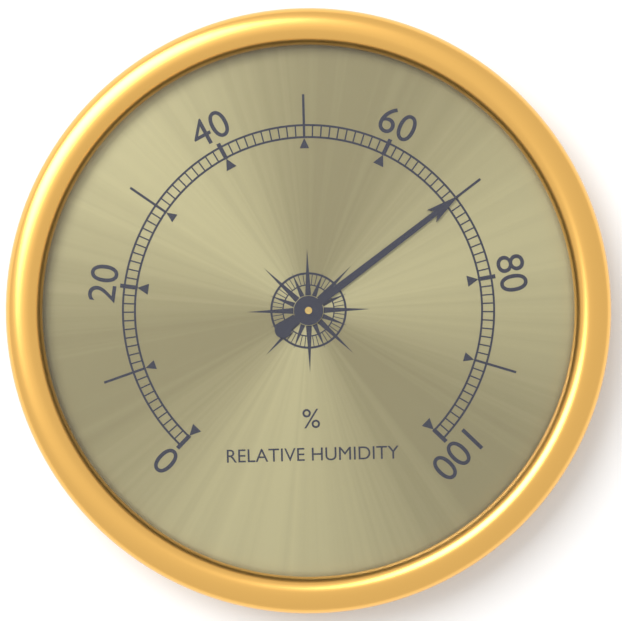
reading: 70 %
